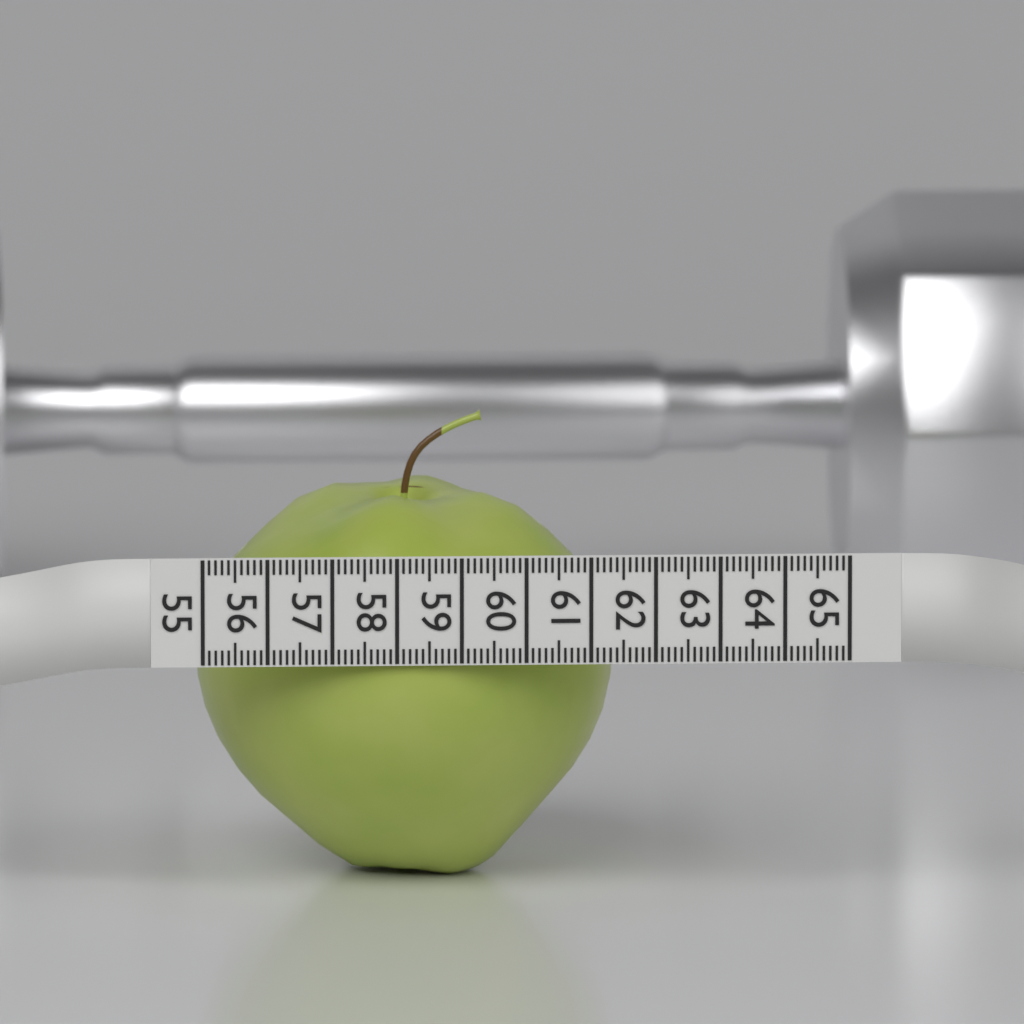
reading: 61.5 (no unit)
